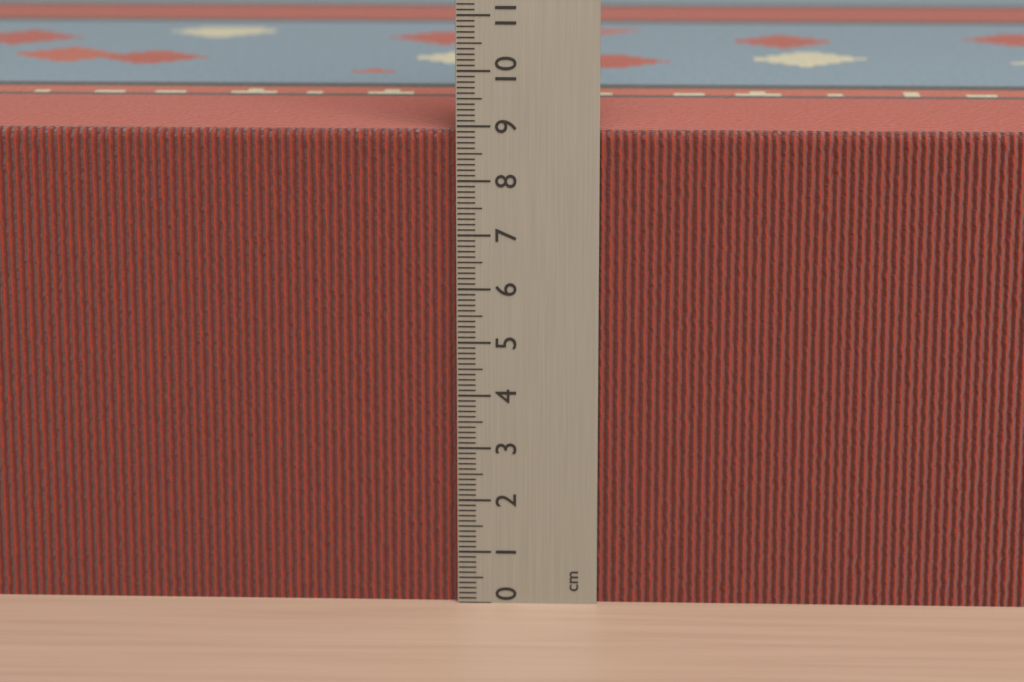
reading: 8.9 cm
